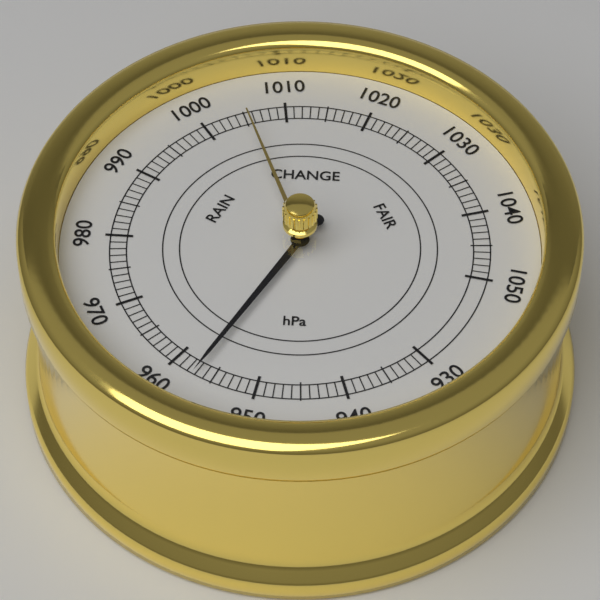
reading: 957 hPa
